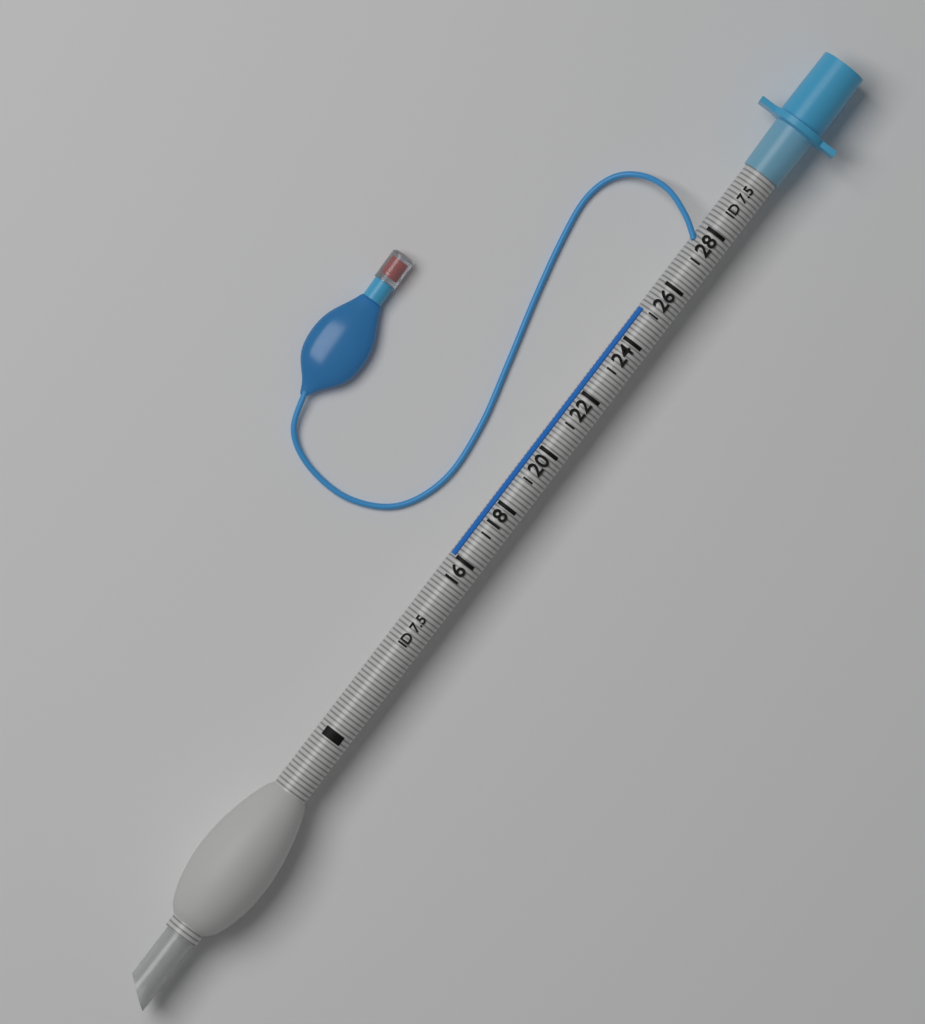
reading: 25 (no unit)
